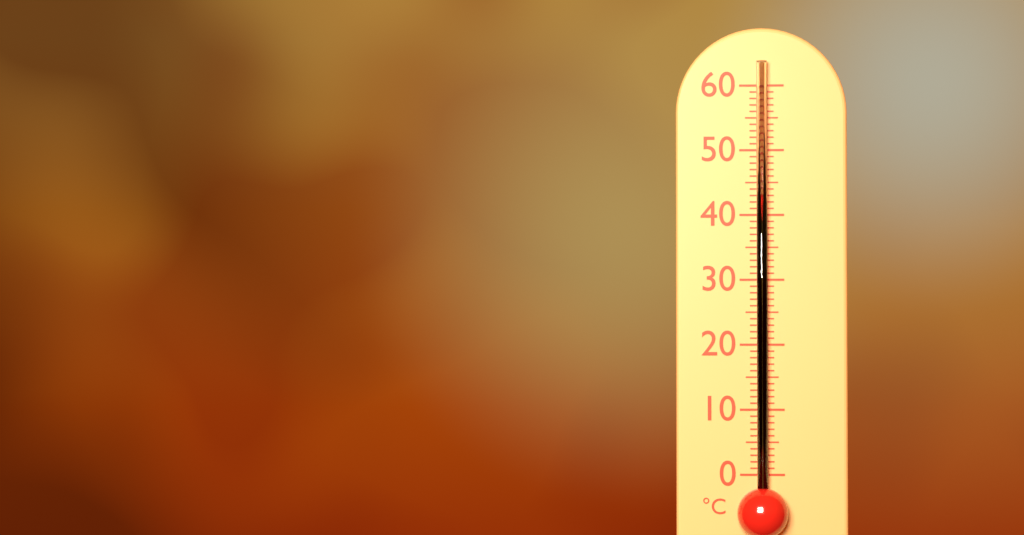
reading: 43 °C
